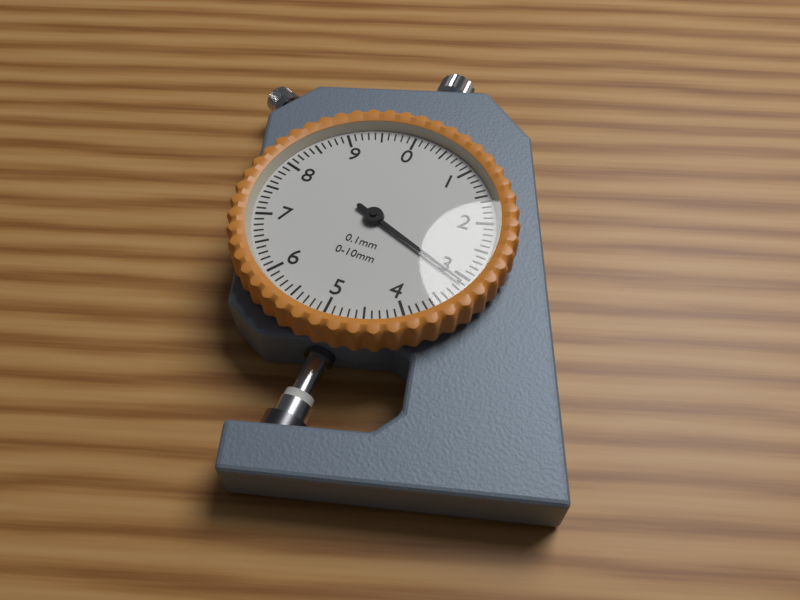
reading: 3.1 mm
